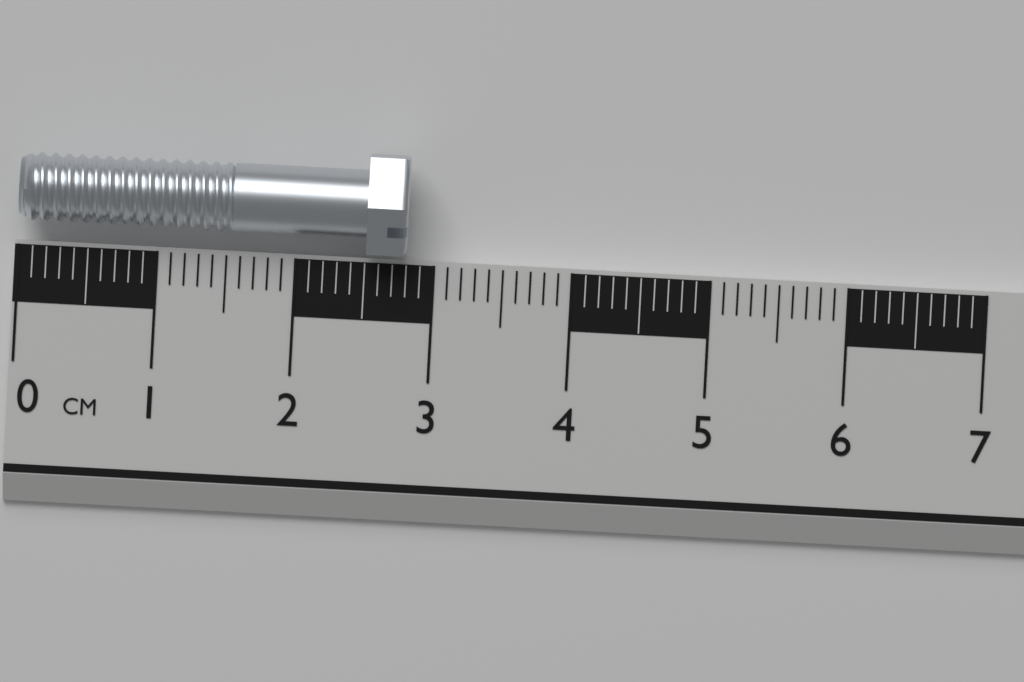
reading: 2.8 cm
